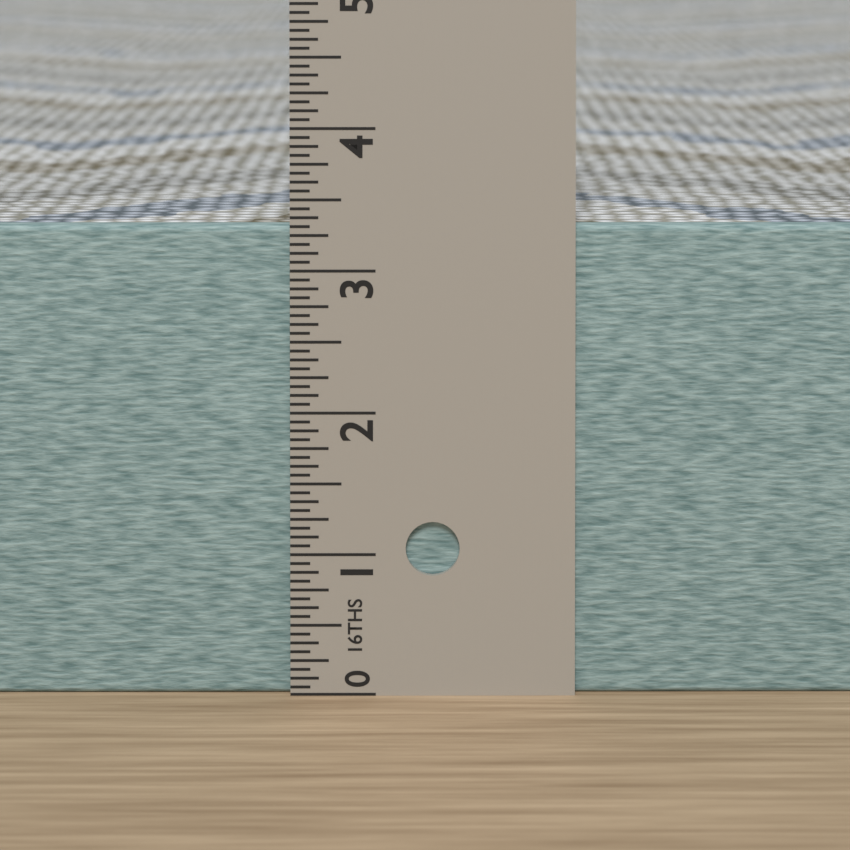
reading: 3.3125 in
